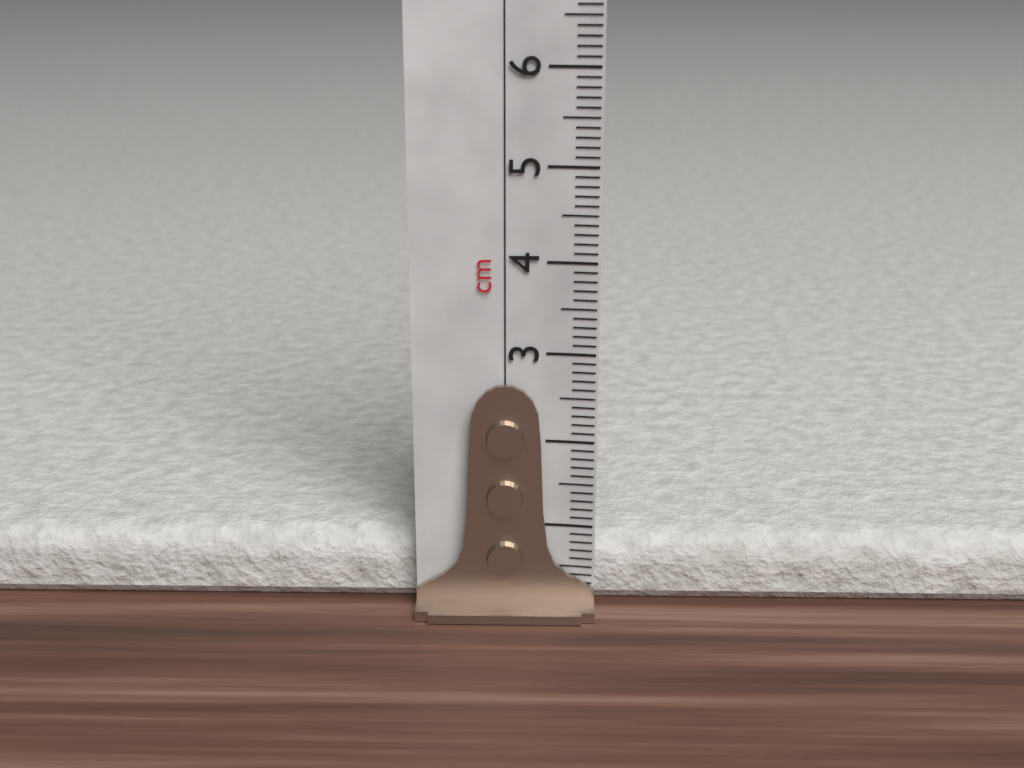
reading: 0.8 cm
